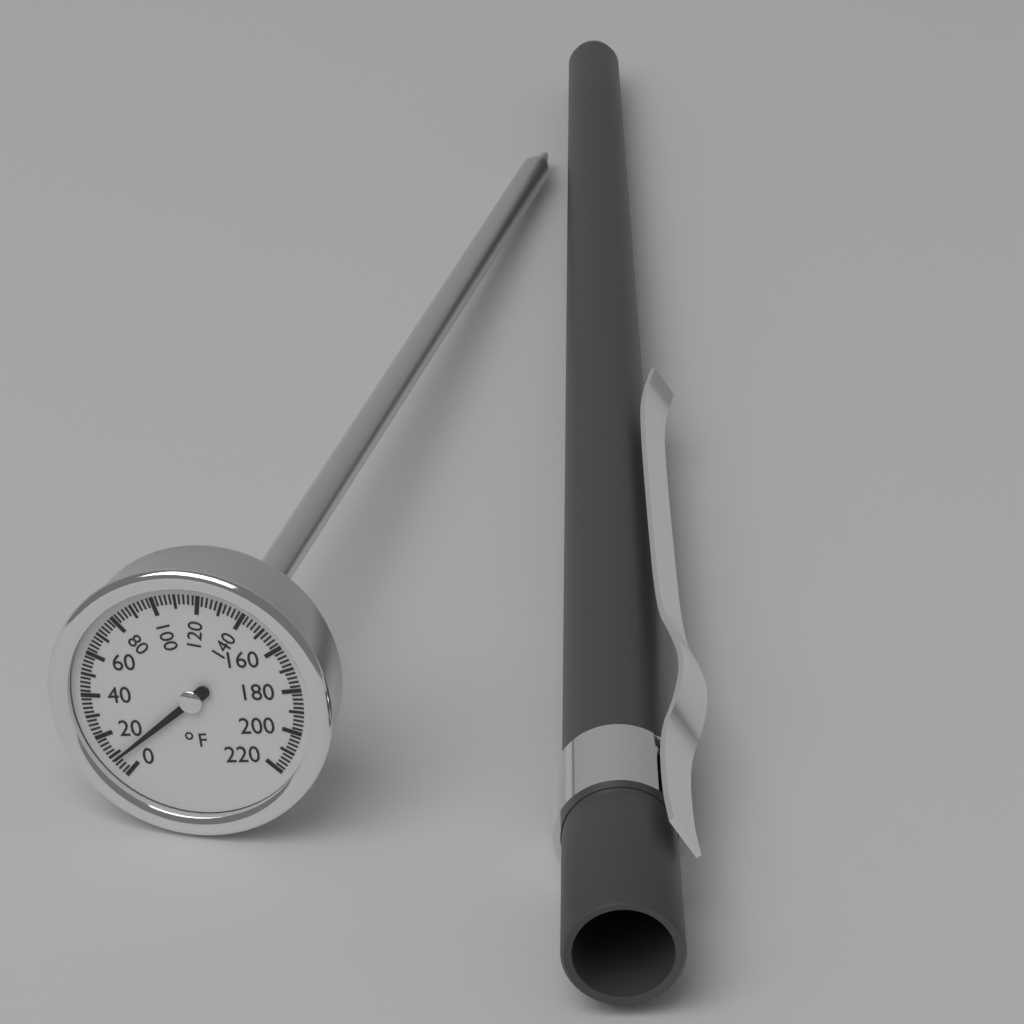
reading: 8 °F
